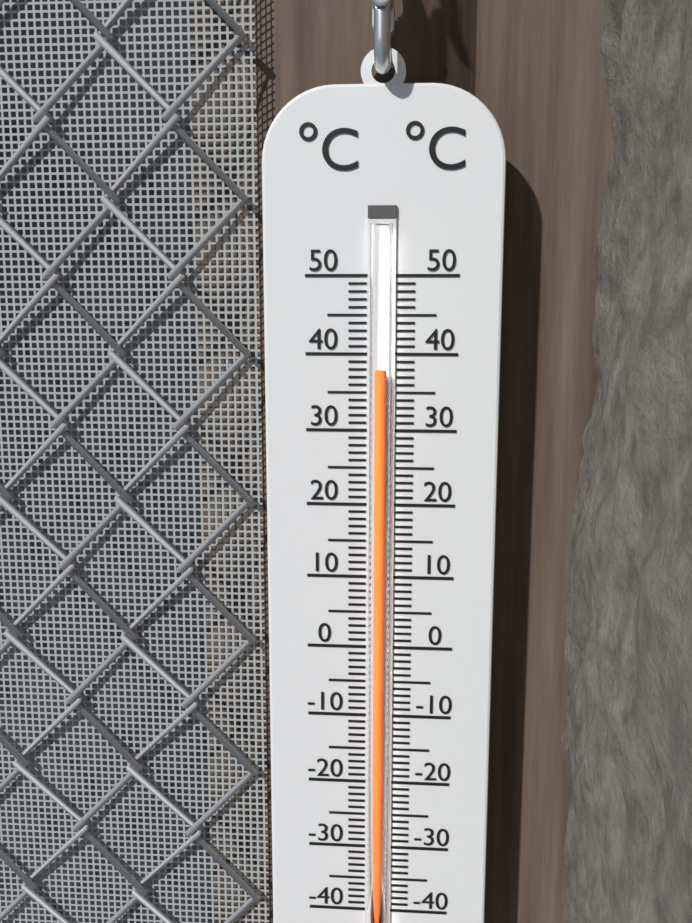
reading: 38 °C
